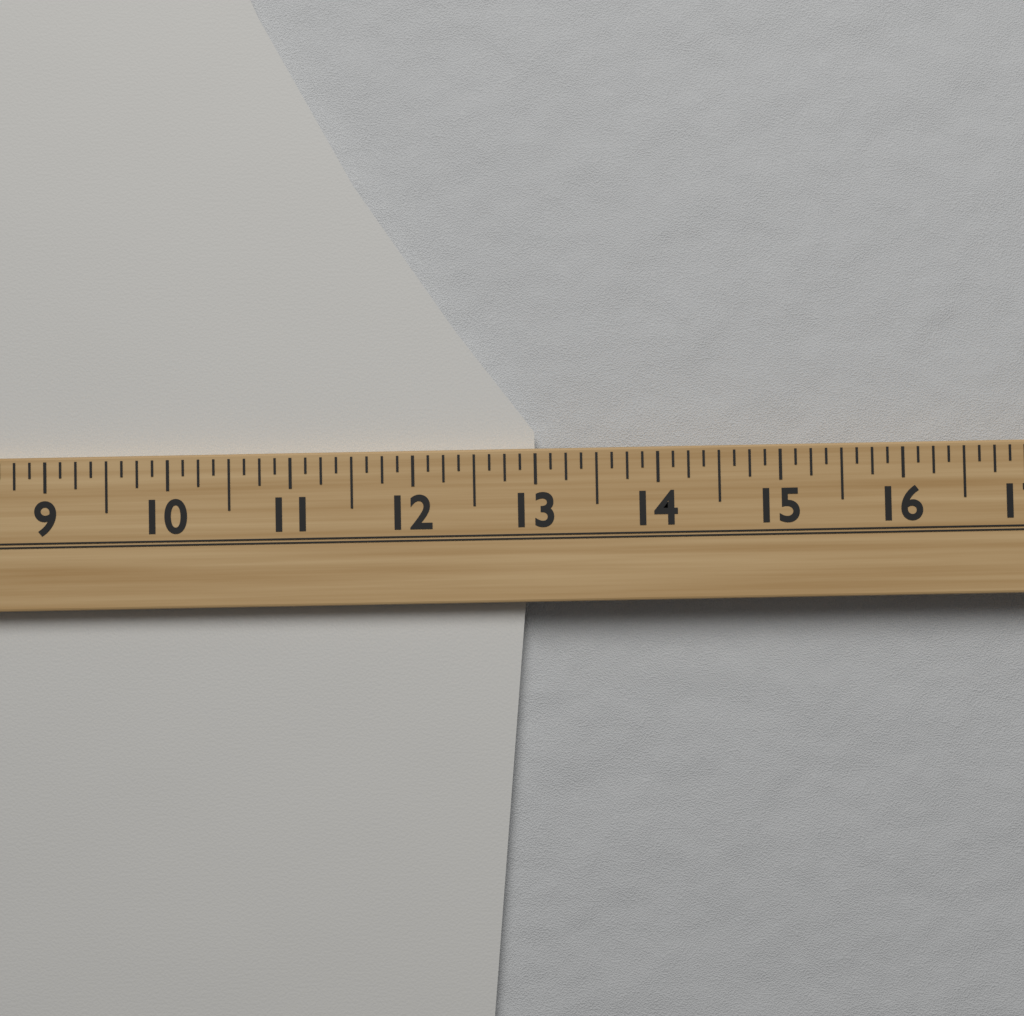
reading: 13.000 (no unit)
